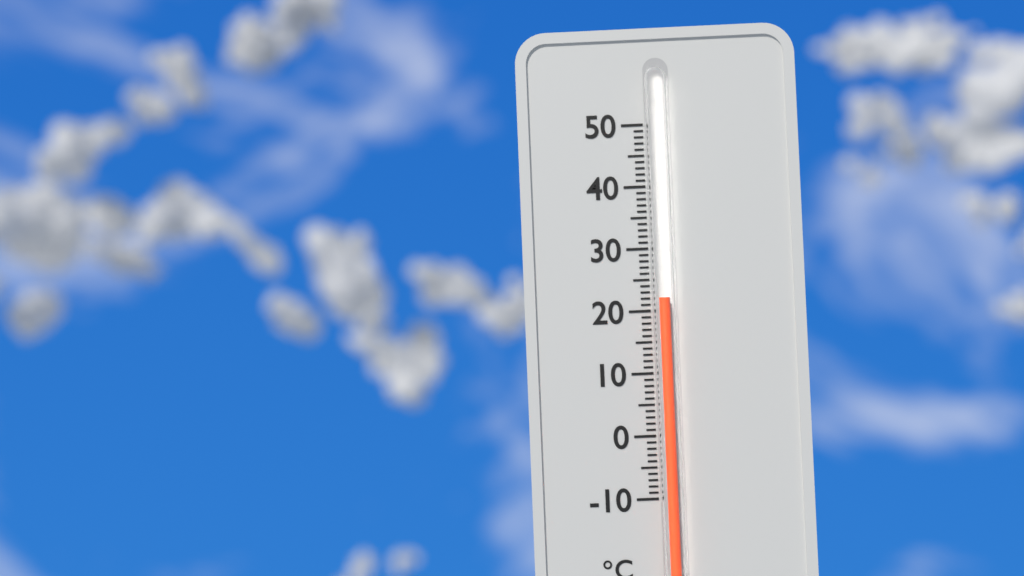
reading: 22 °C
